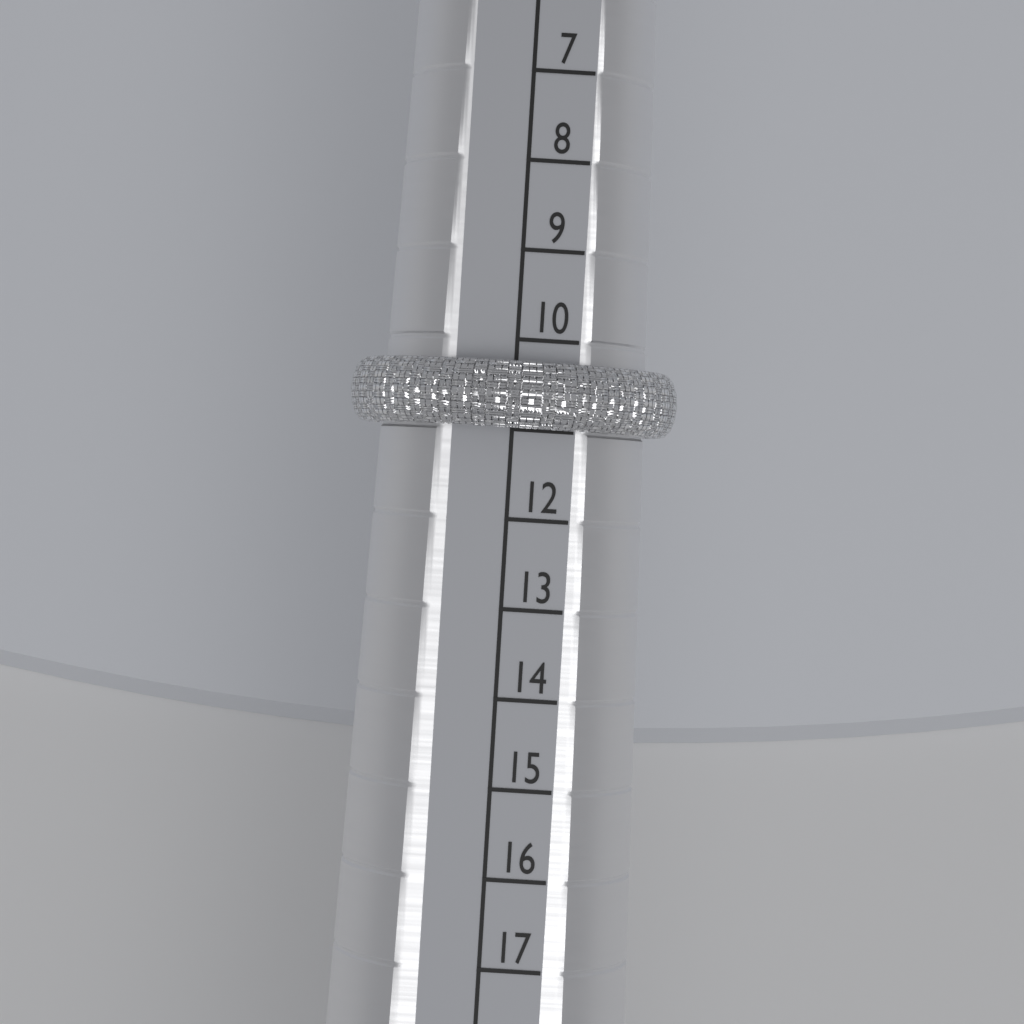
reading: 11 (no unit)
